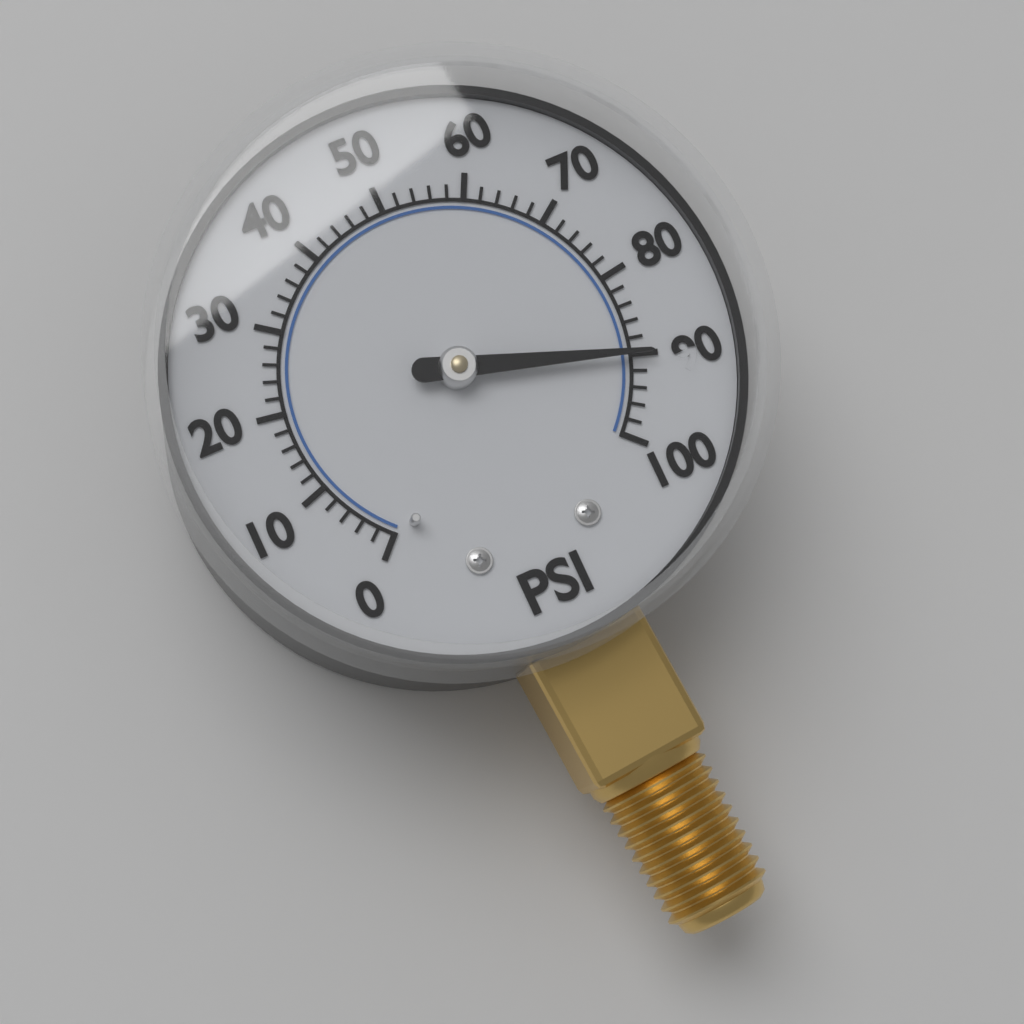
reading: 90 psi
